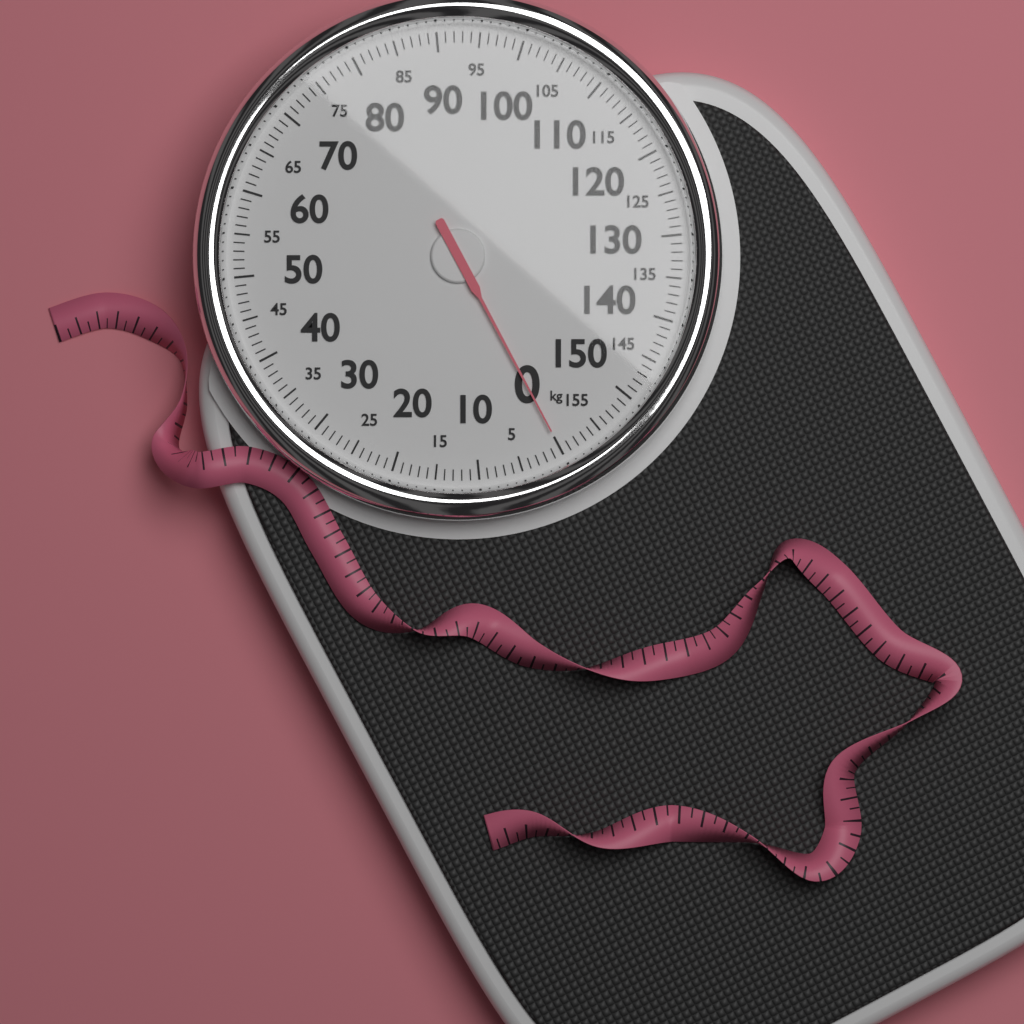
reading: 0 kg
